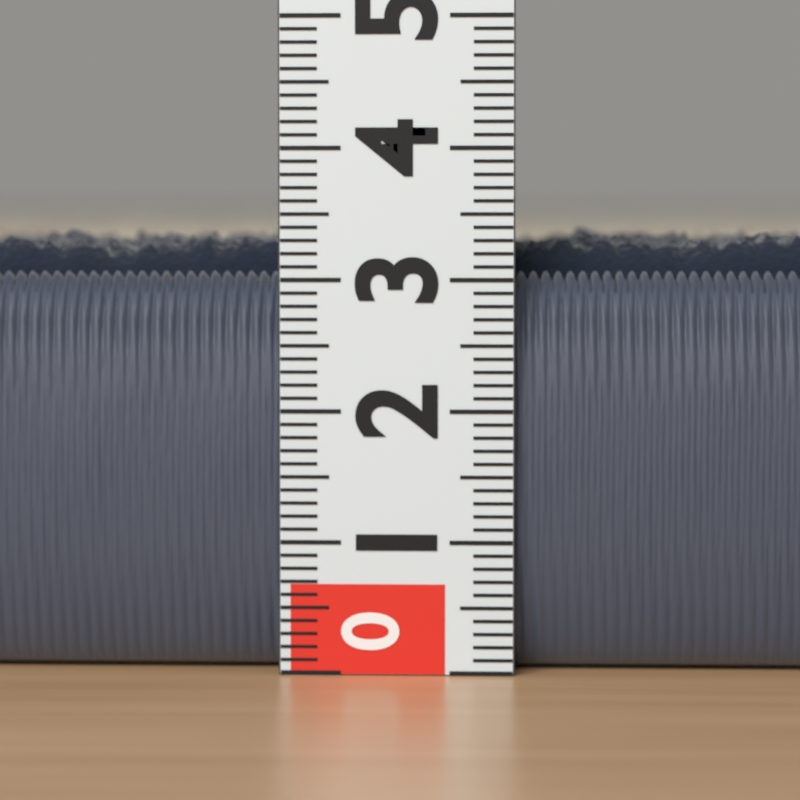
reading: 3.4 (no unit)
